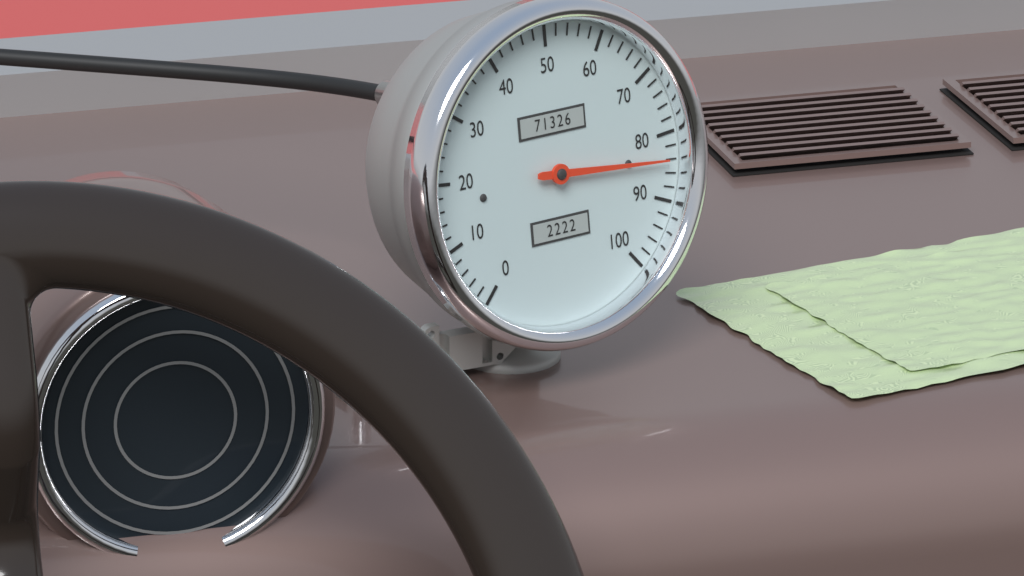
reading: 84 (no unit)
